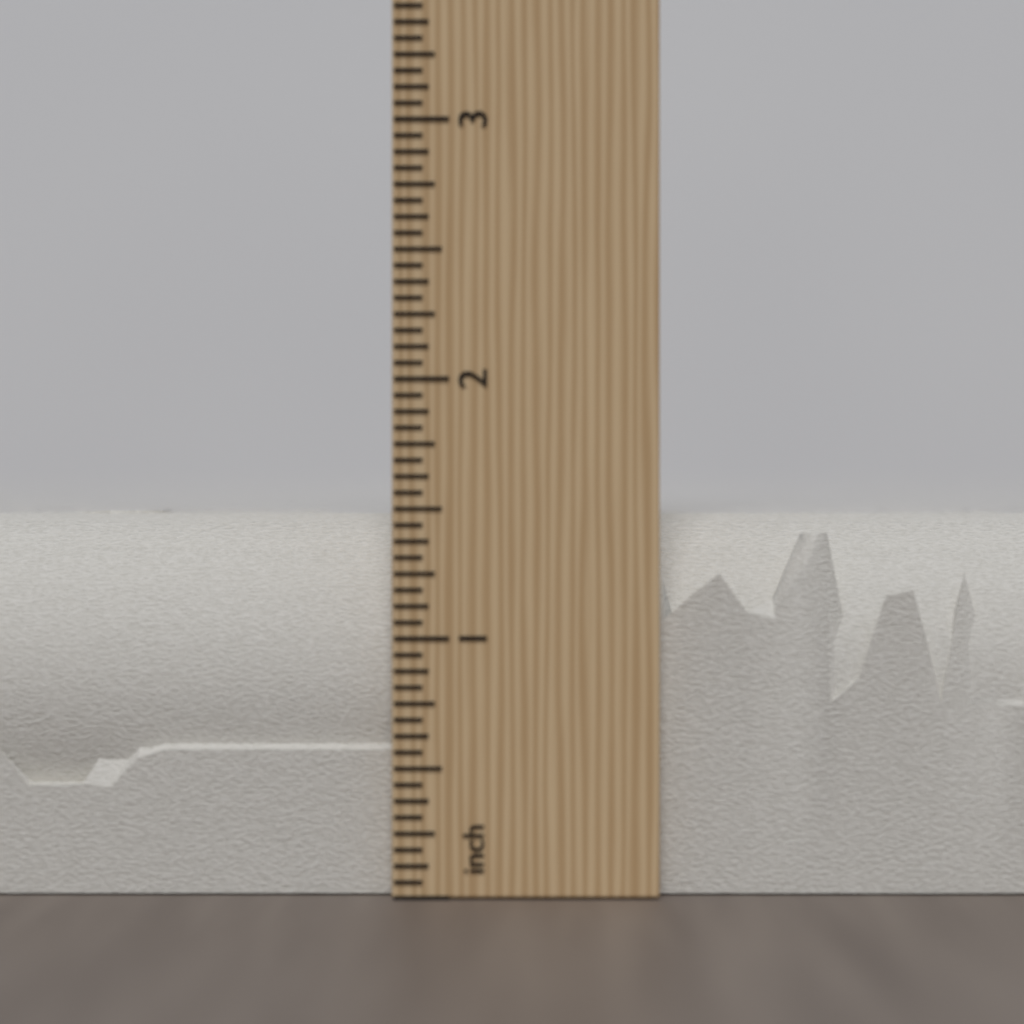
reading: 1.5000 inch
